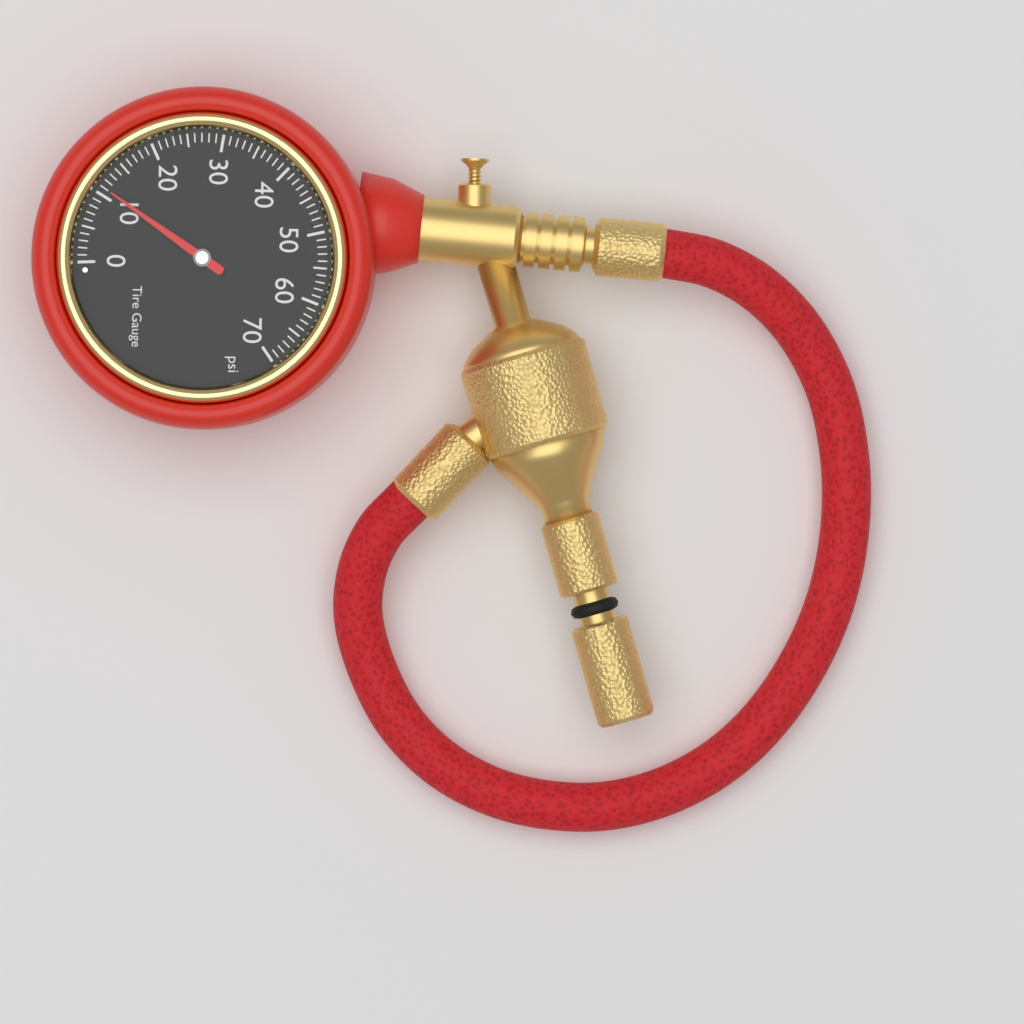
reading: 11 psi
